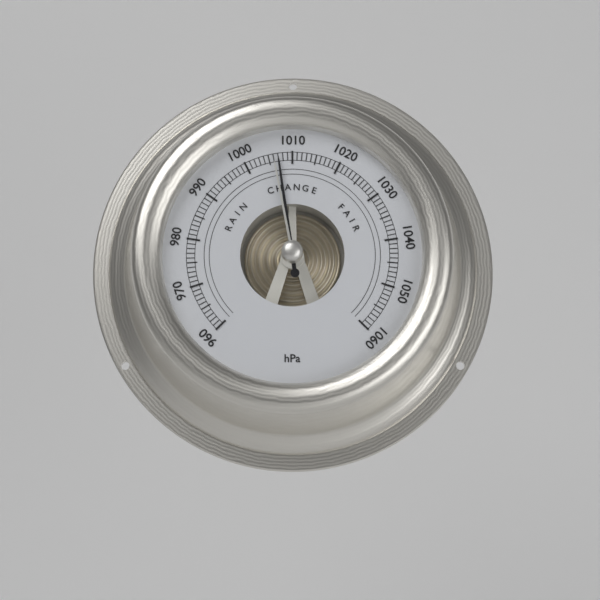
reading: 1007 hPa
